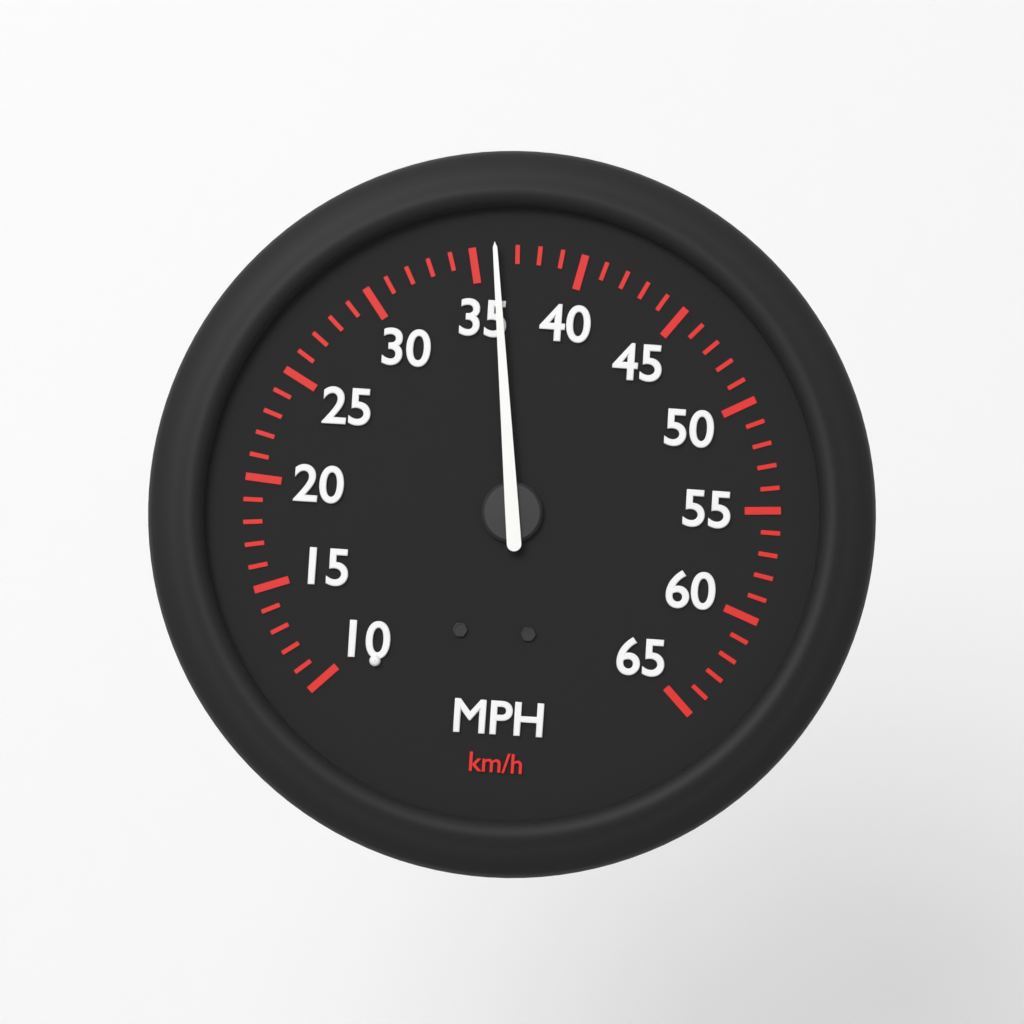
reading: 36 mph
